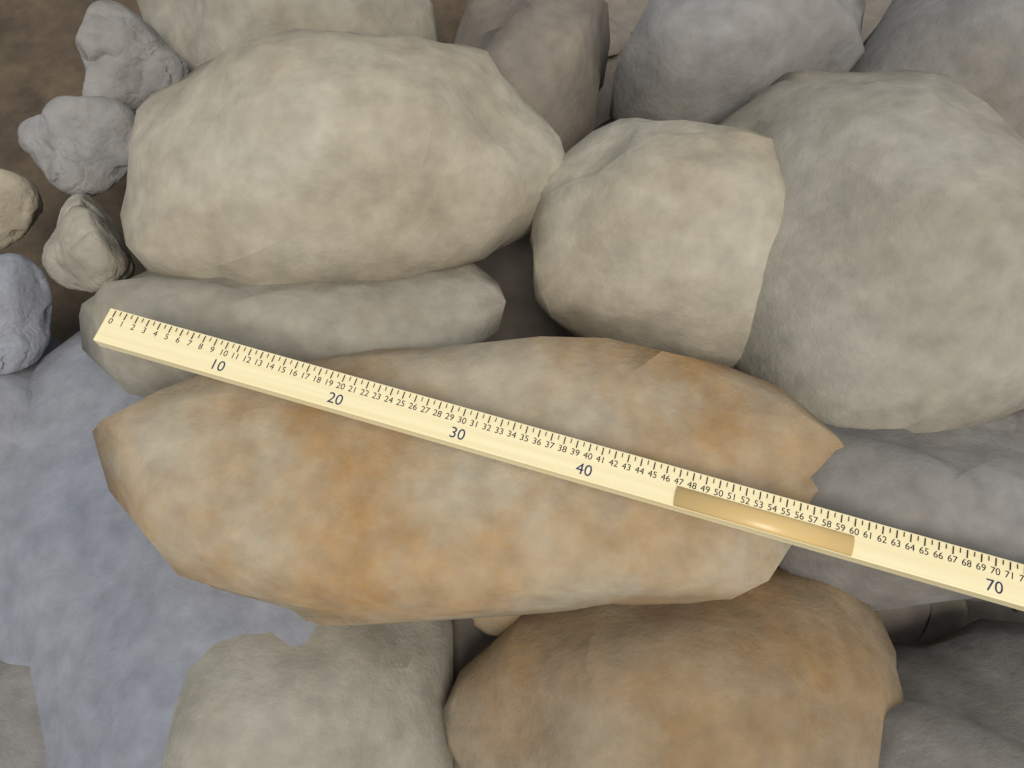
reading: 61.5 (no unit)
